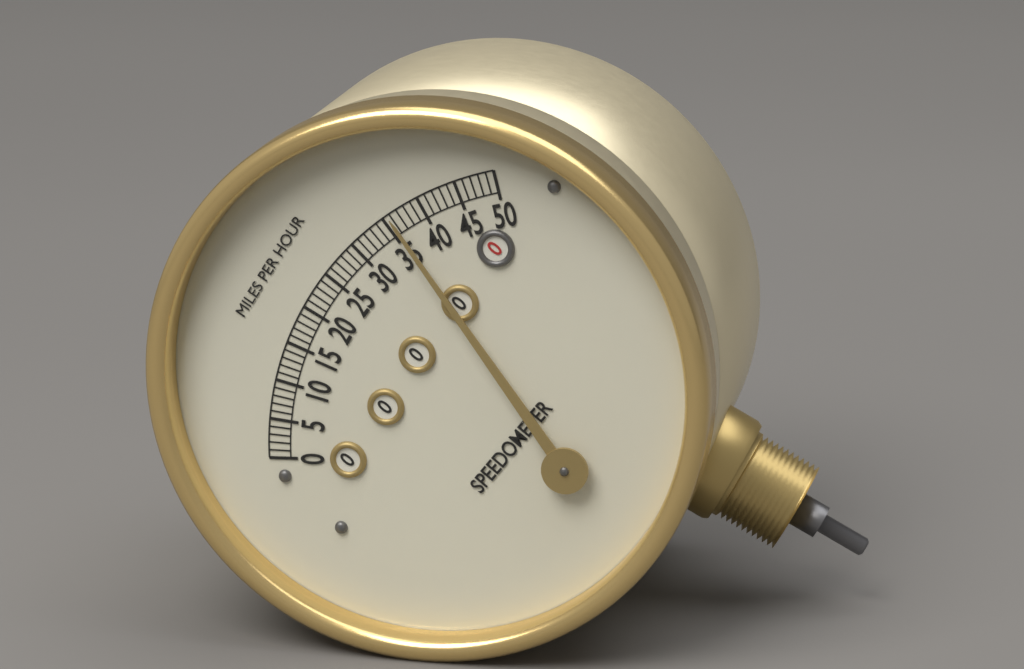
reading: 36 mph
